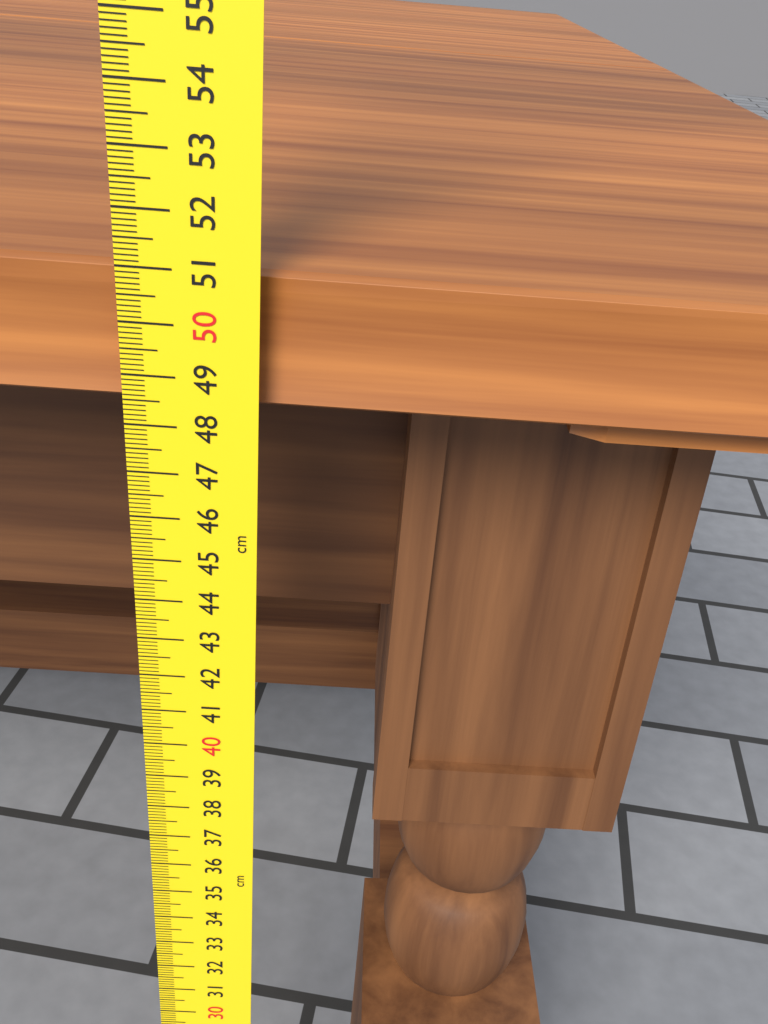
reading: 50.9 cm
